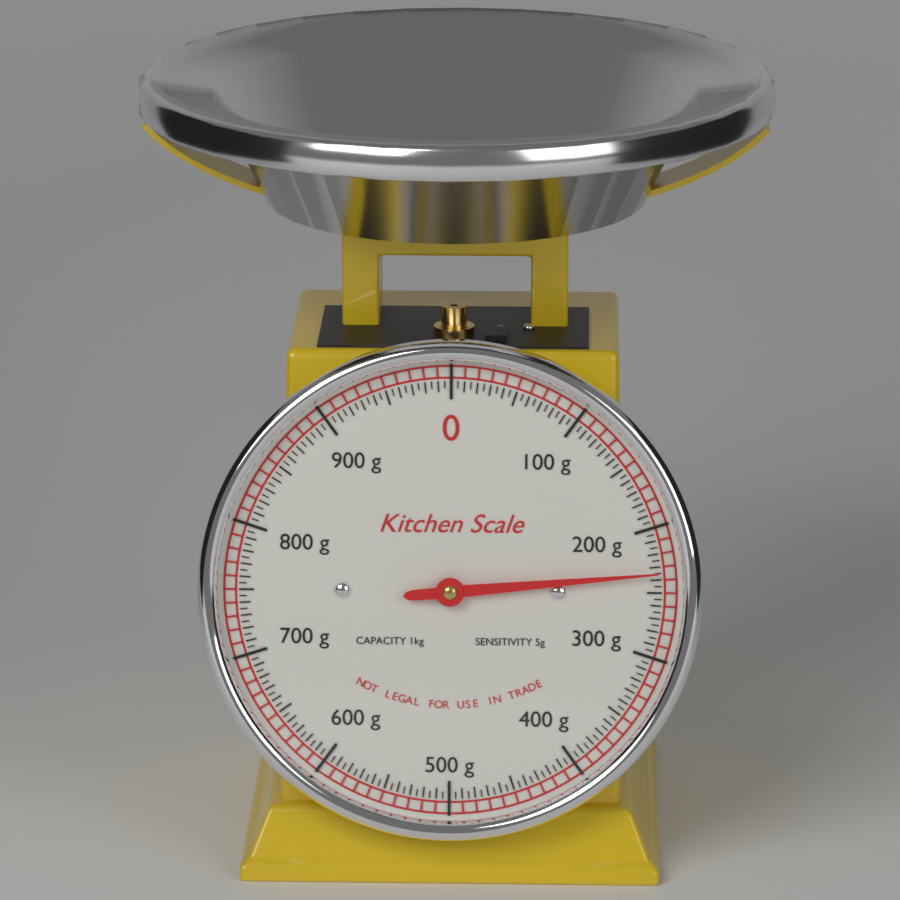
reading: 235 g
